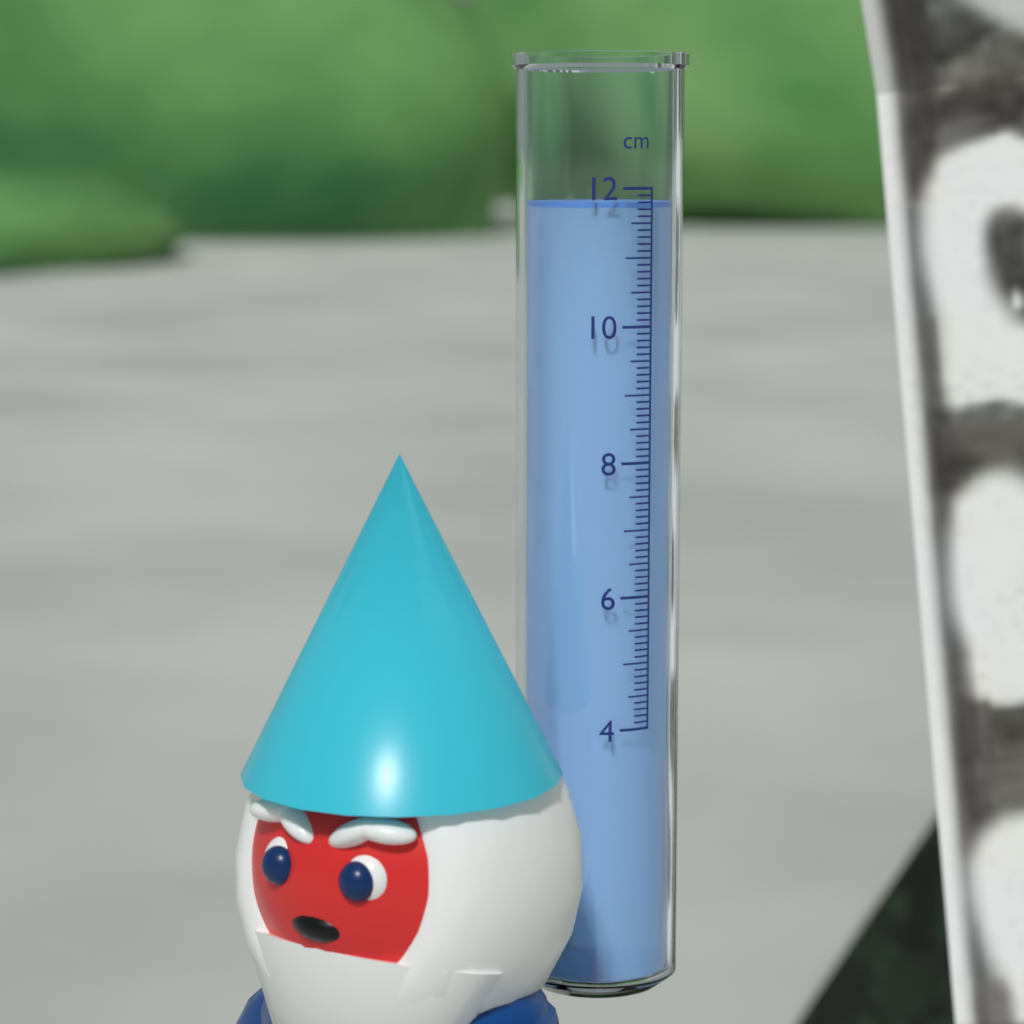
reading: 11.8 cm
